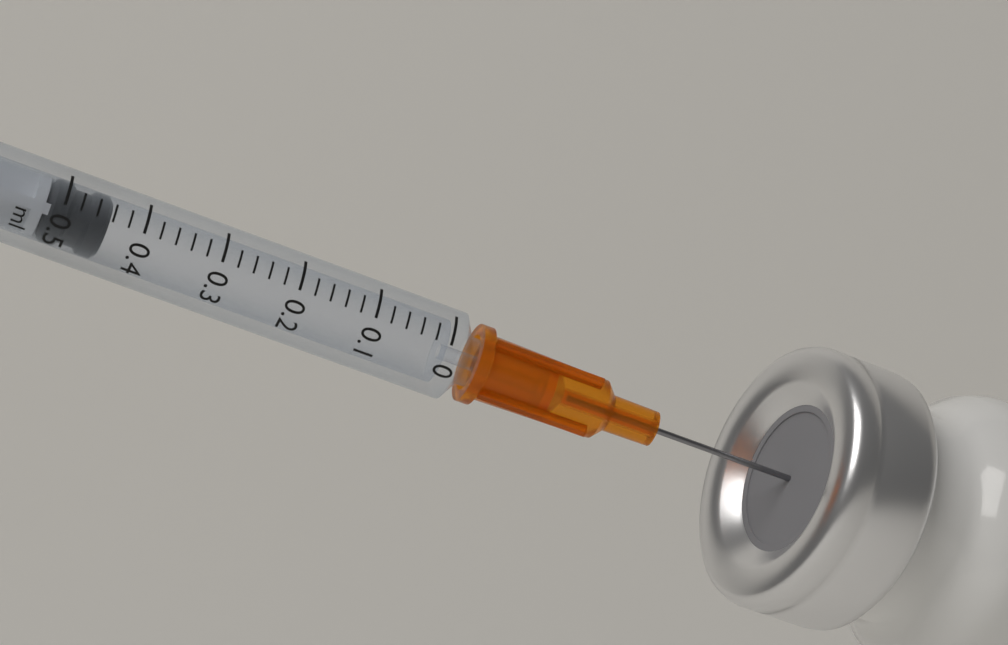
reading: 0.44 ml
